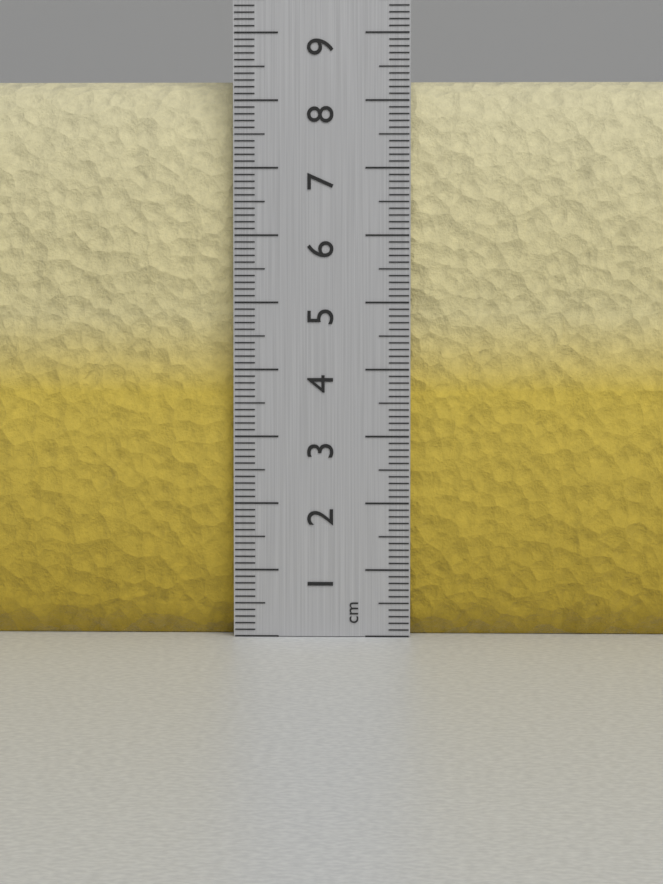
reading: 8.3 cm
